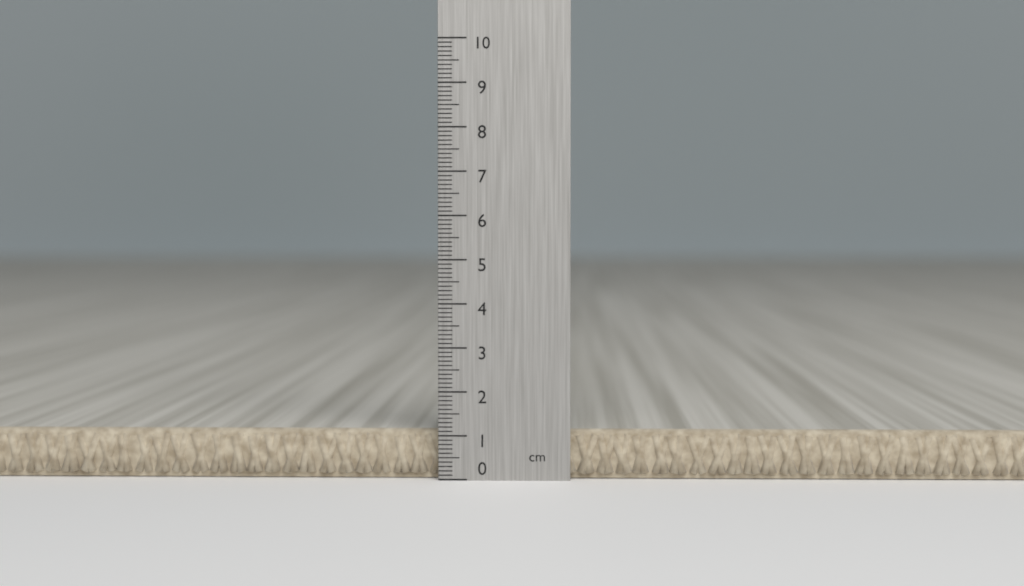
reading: 1.1 cm
